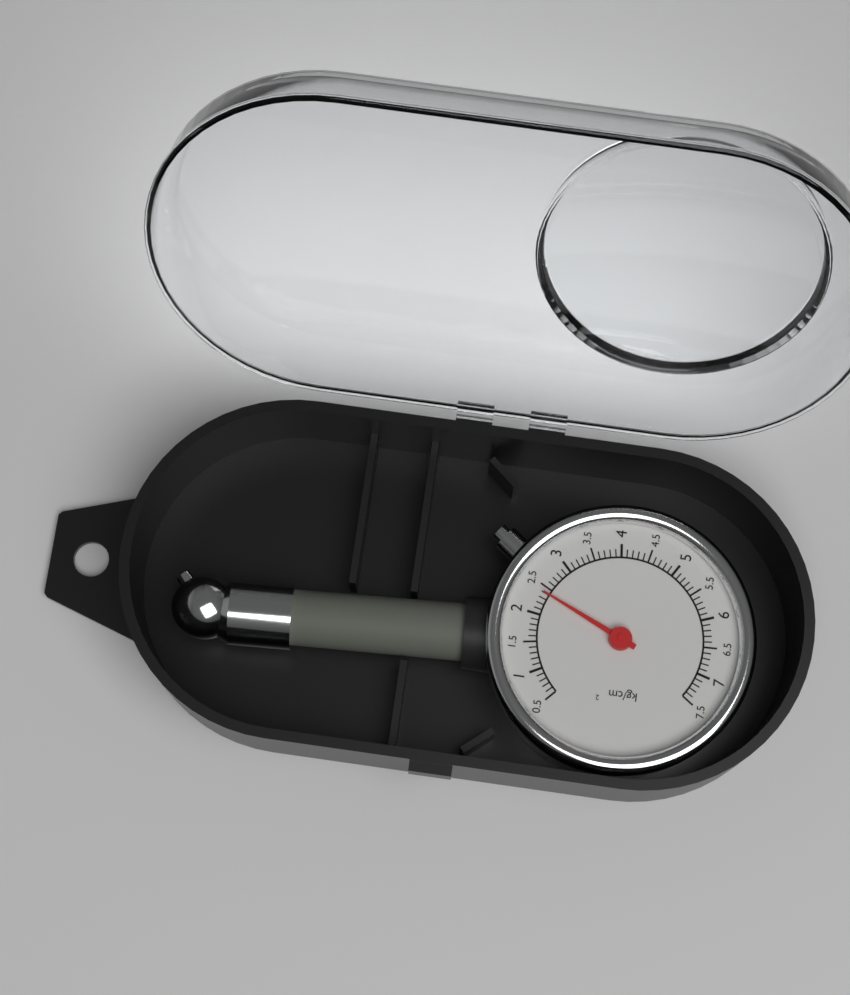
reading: 2.4 kg/cm²
